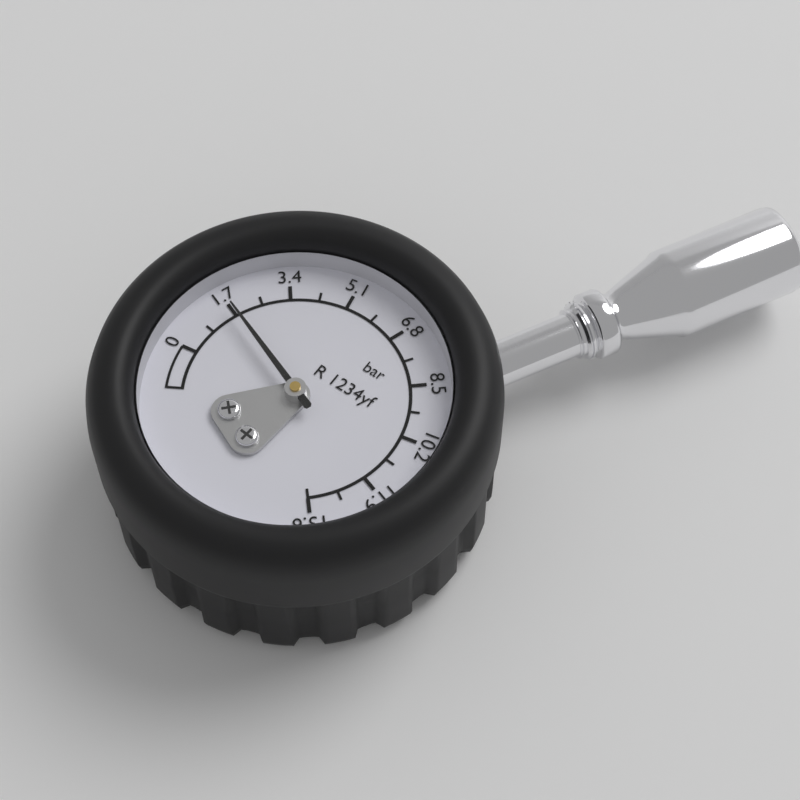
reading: 1.70 bar
